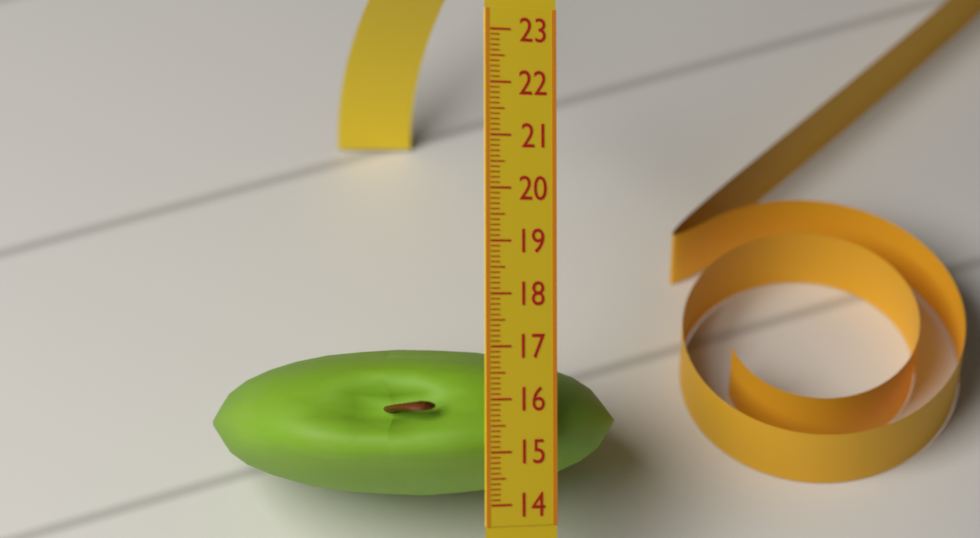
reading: 16.9 (no unit)
